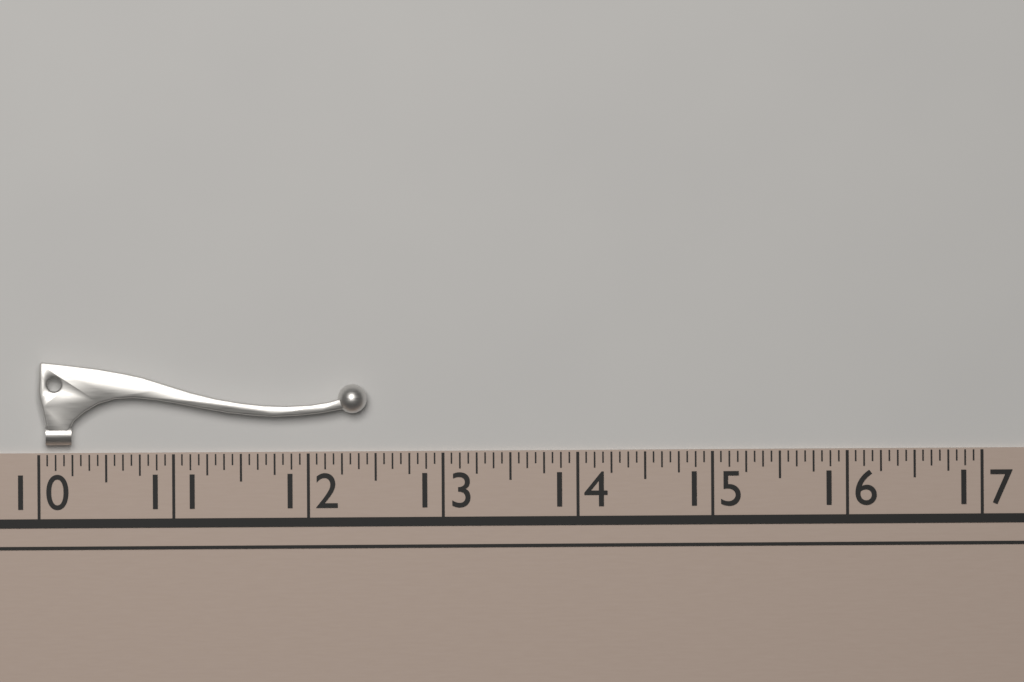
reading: 12.4375 (no unit)
